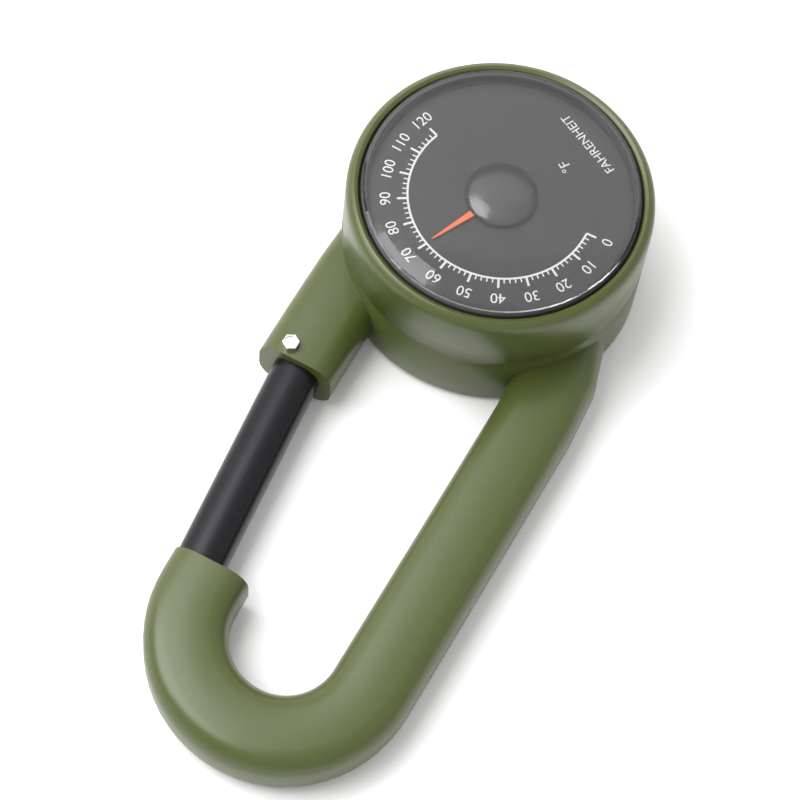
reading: 70 °F
